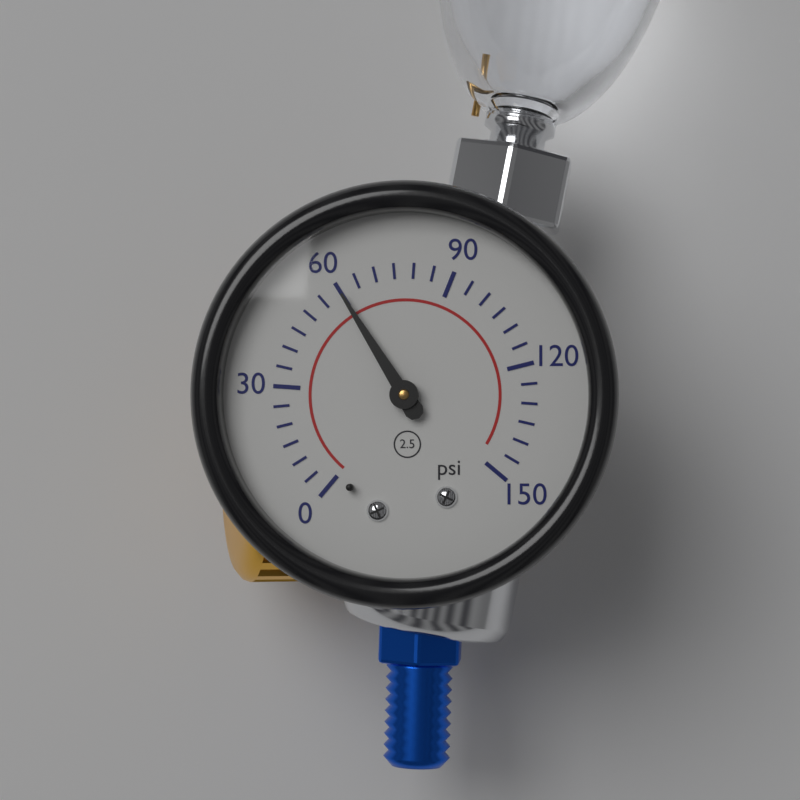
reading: 60 psi
